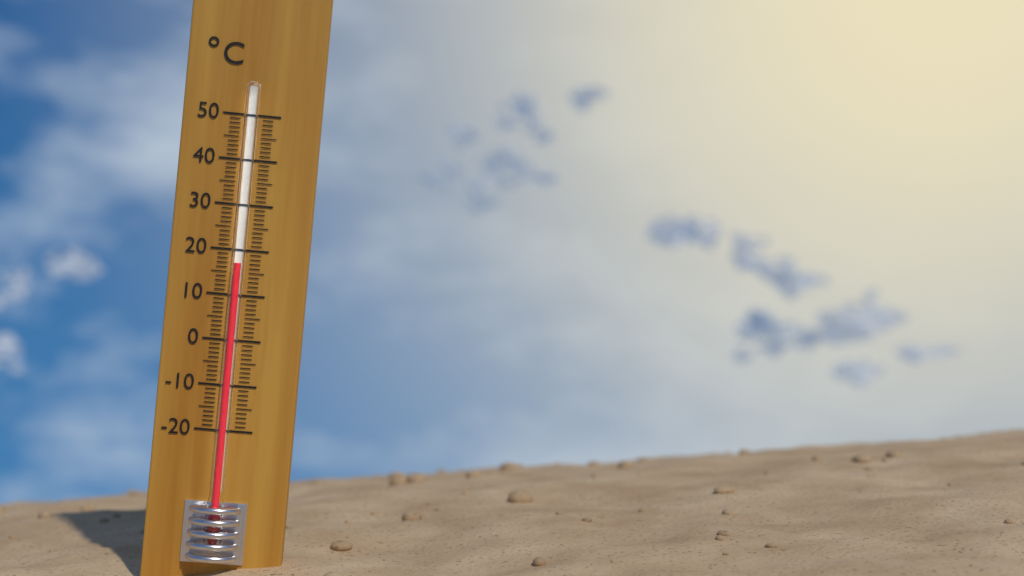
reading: 17 °C
